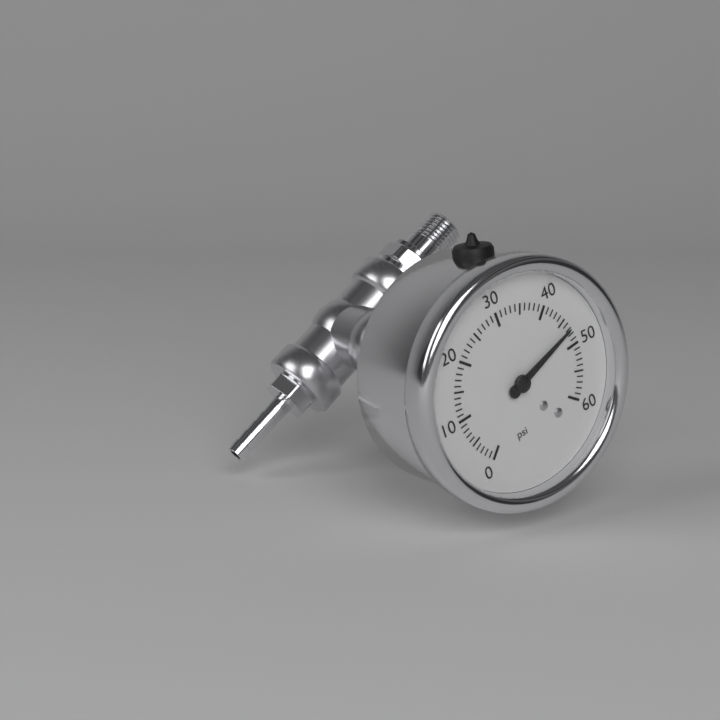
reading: 47 psi
